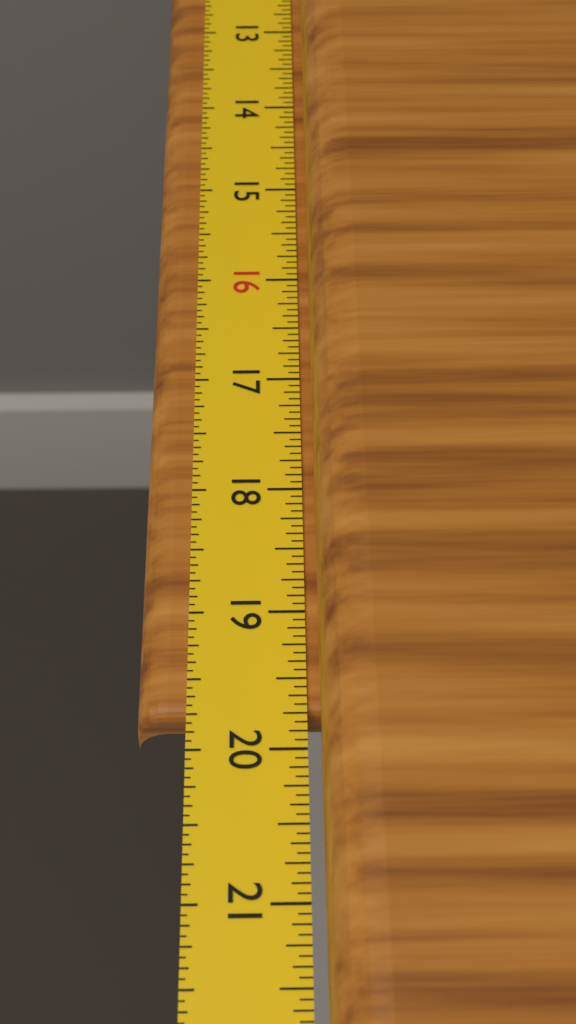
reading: 19.7500 in
